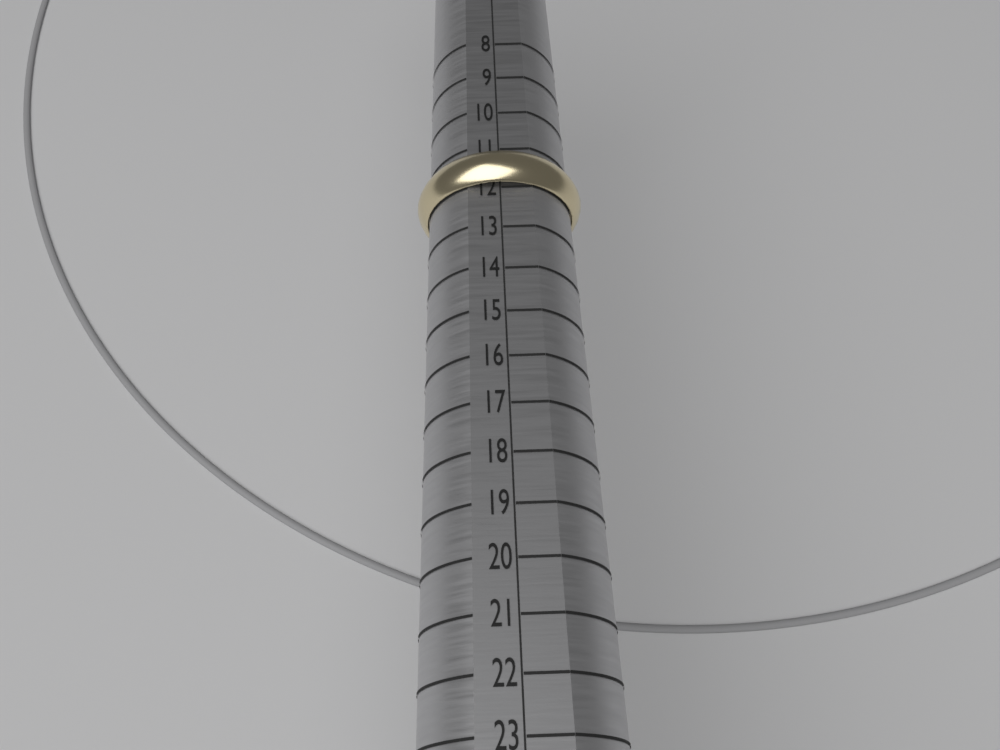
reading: 12 (no unit)
